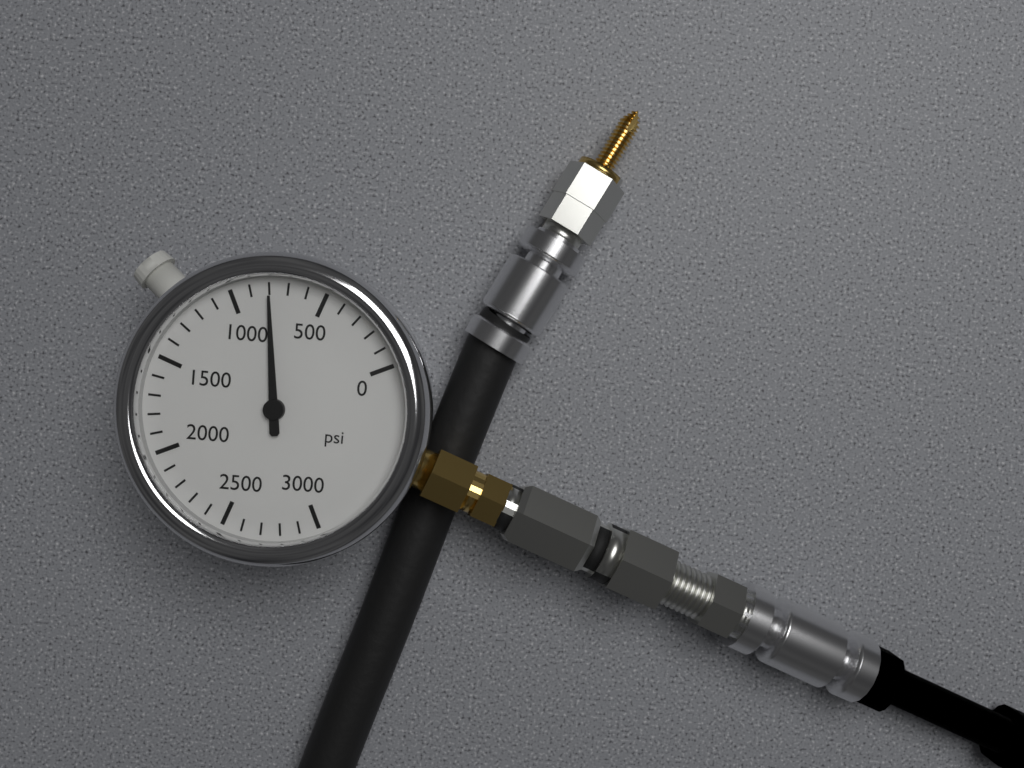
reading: 800 psi
